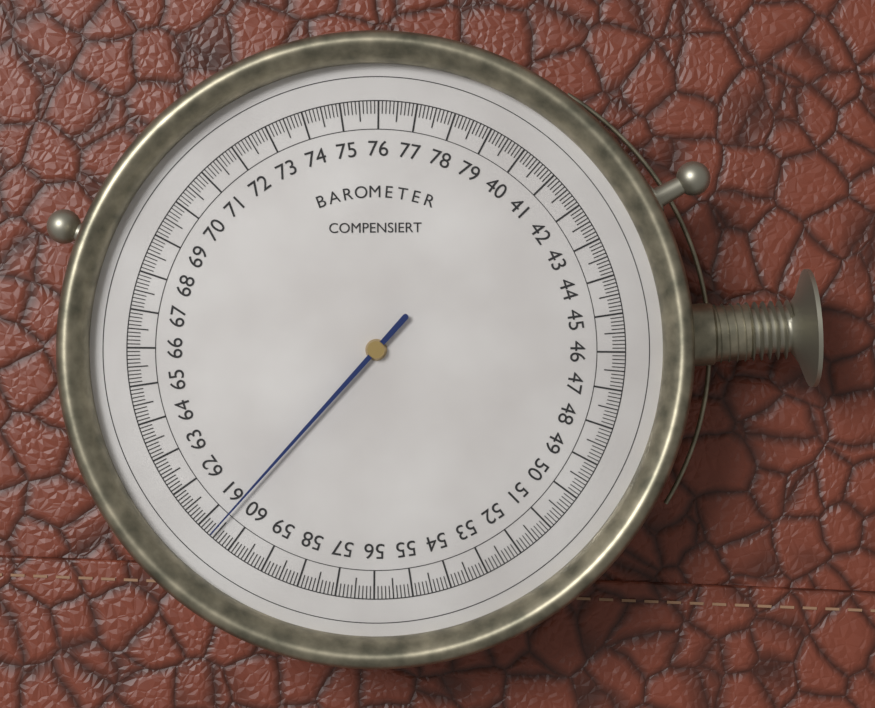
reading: 60.6 (no unit)
